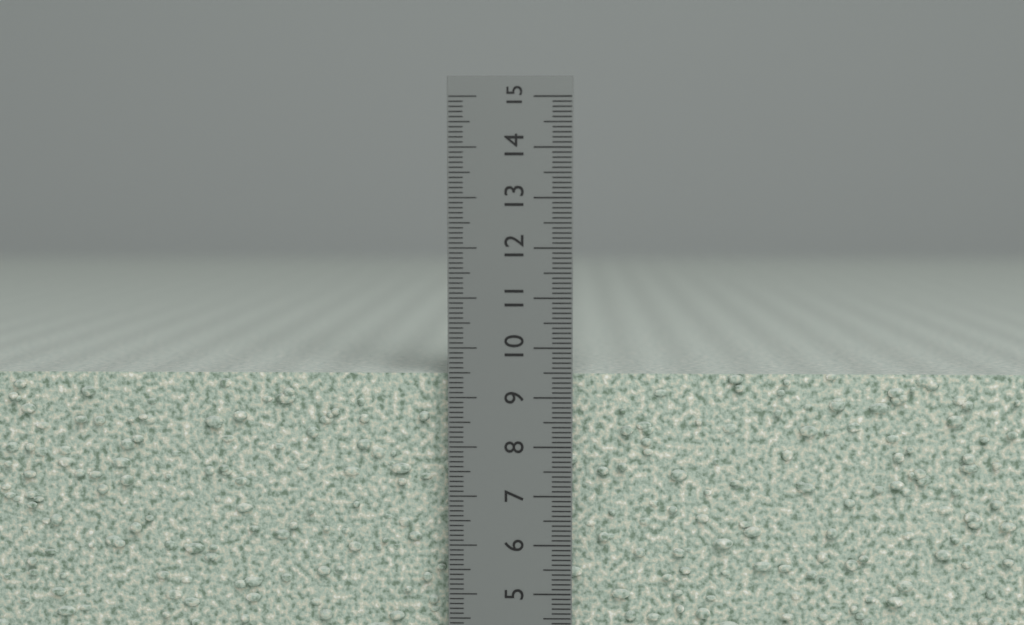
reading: 9.5 cm
